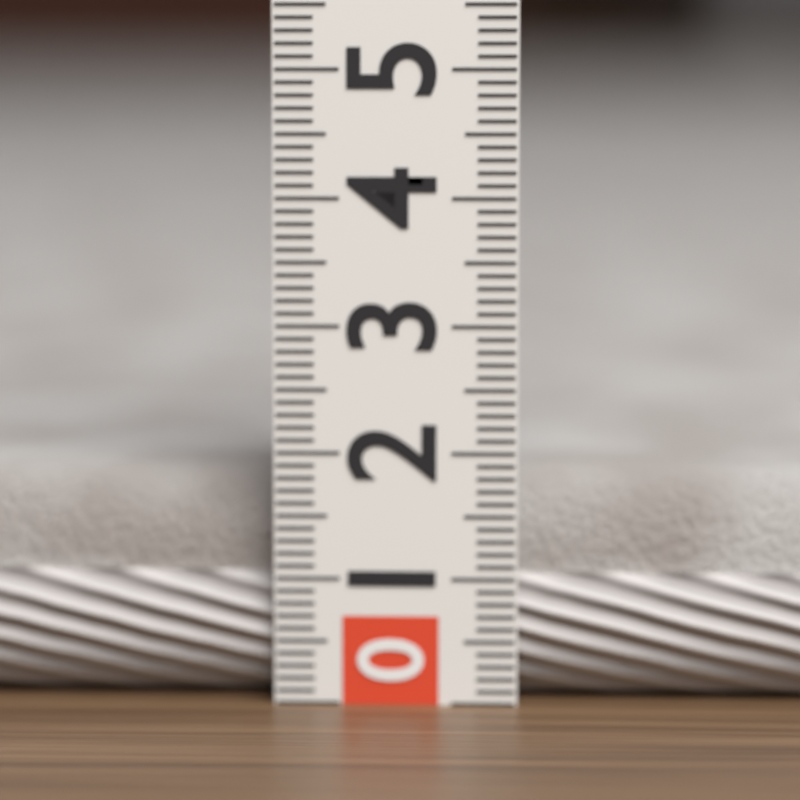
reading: 1.8 (no unit)
